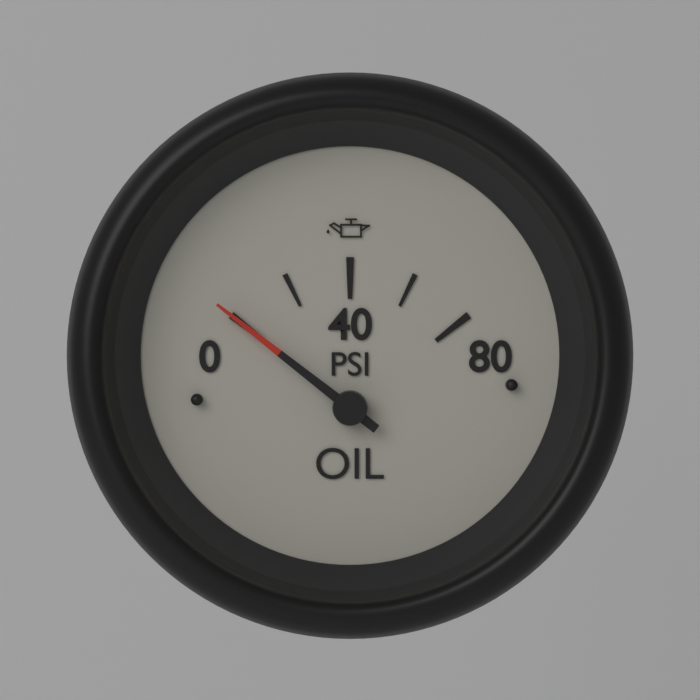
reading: 0 psi
